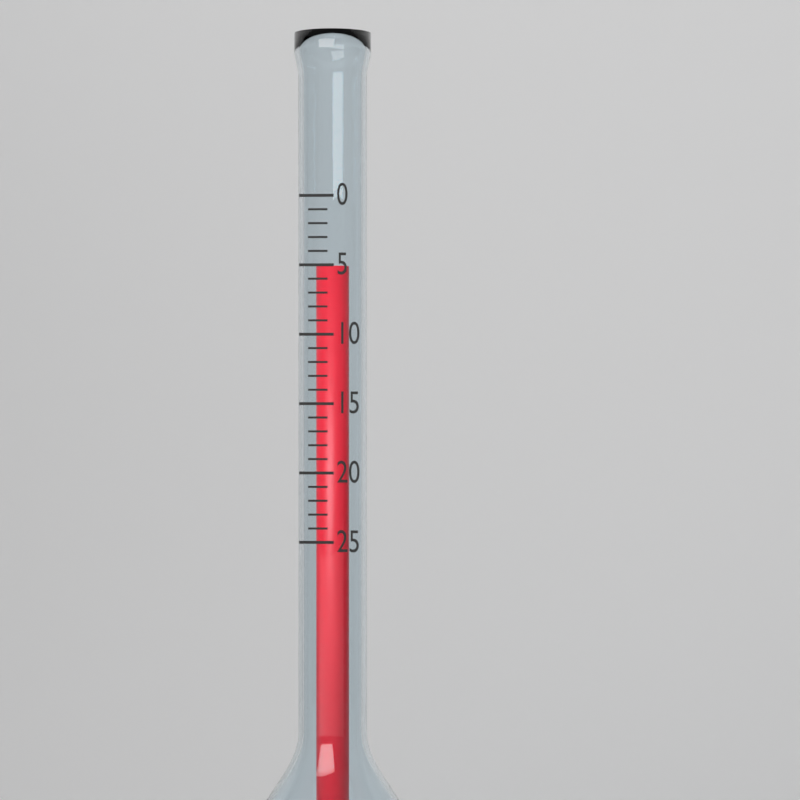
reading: 5 (no unit)
